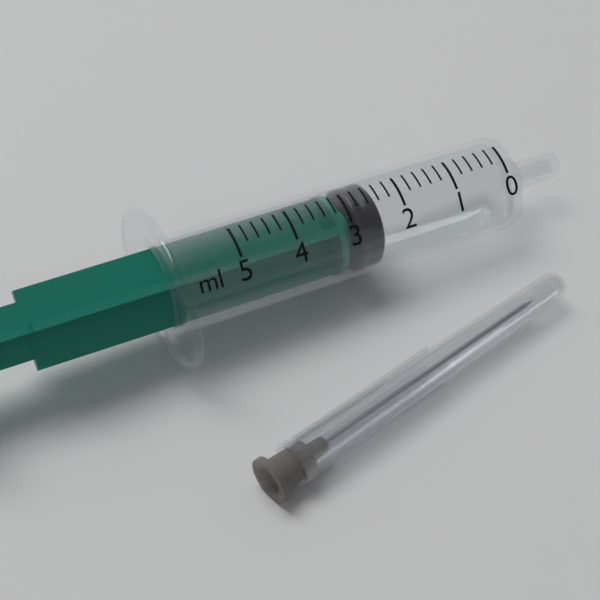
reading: 2.4 ml
